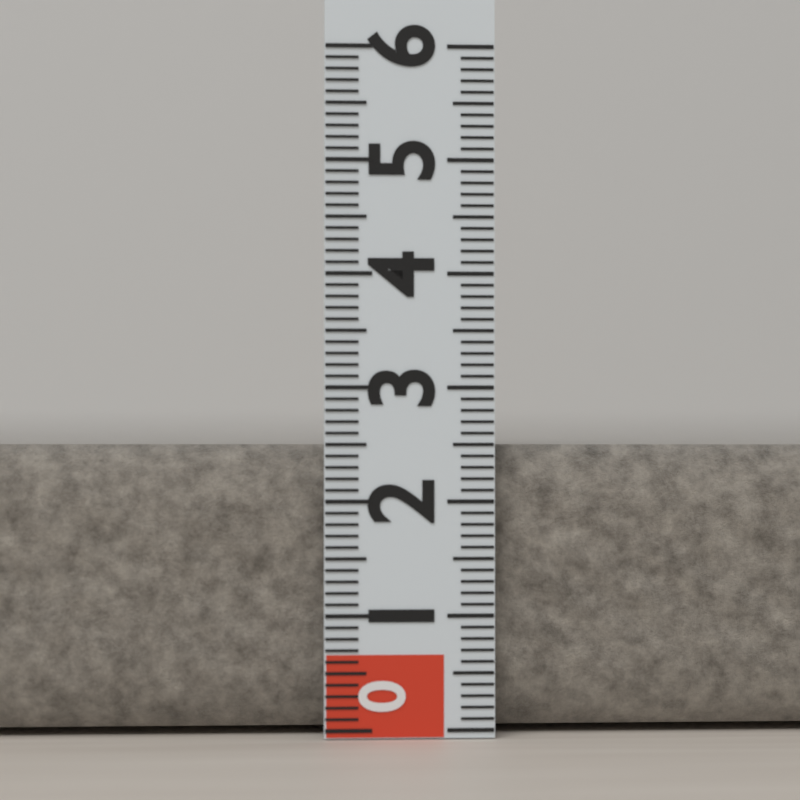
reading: 2.5 (no unit)
